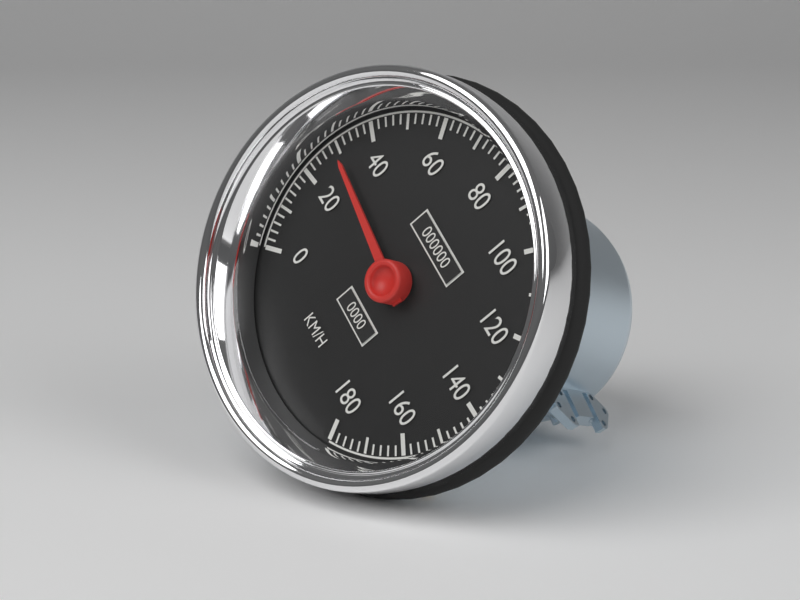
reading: 30 km/h
